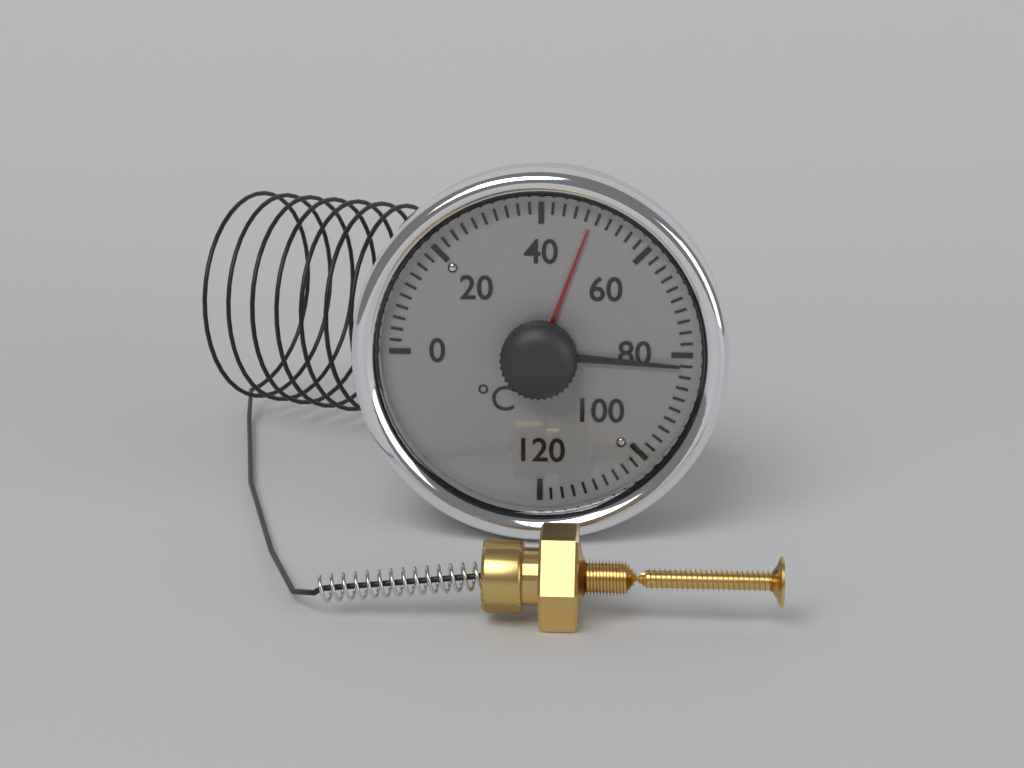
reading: 82 °C
